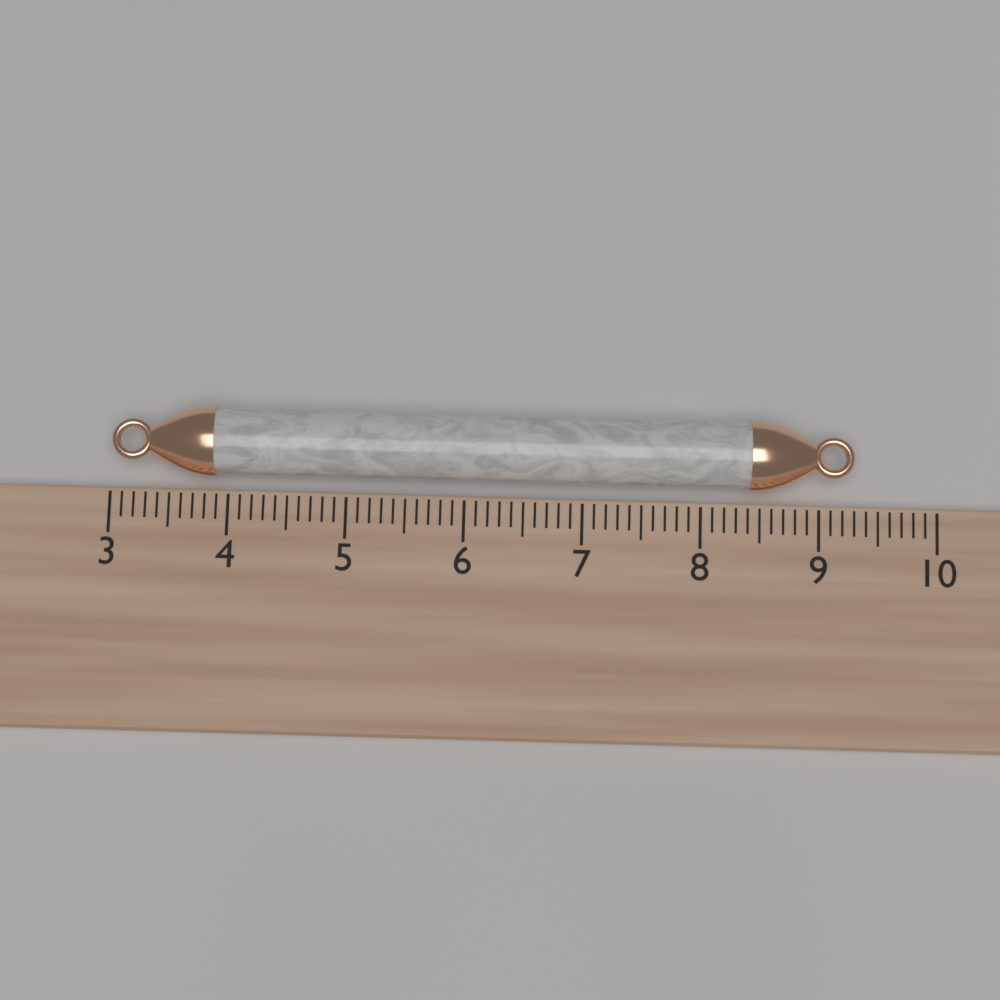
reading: 9.3 (no unit)
